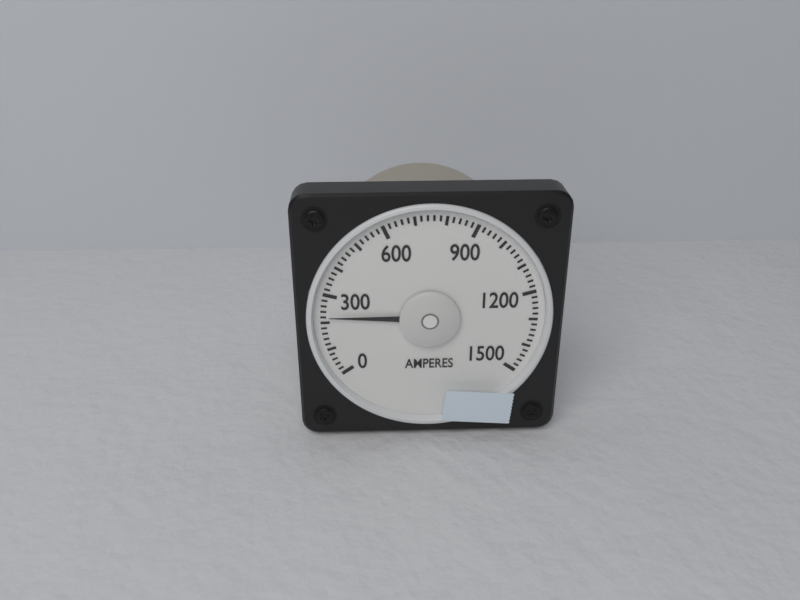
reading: 220 A
